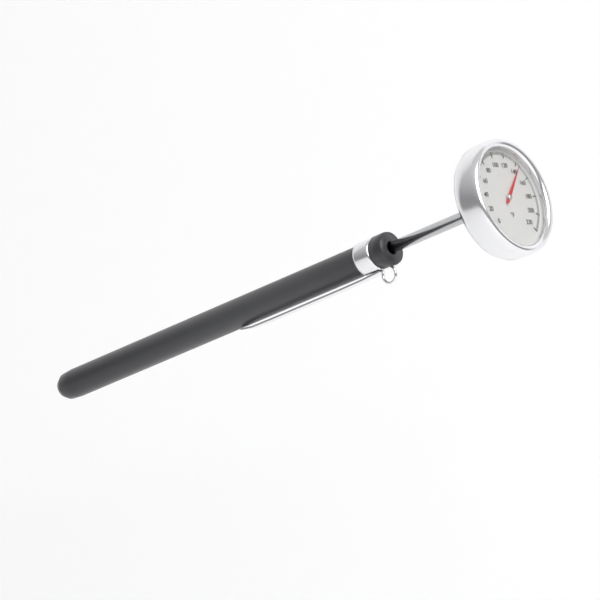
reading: 144 °F
